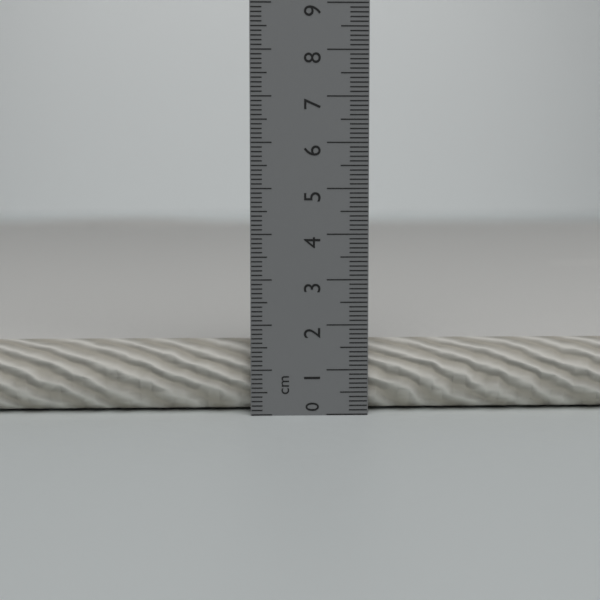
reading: 1.6 cm
